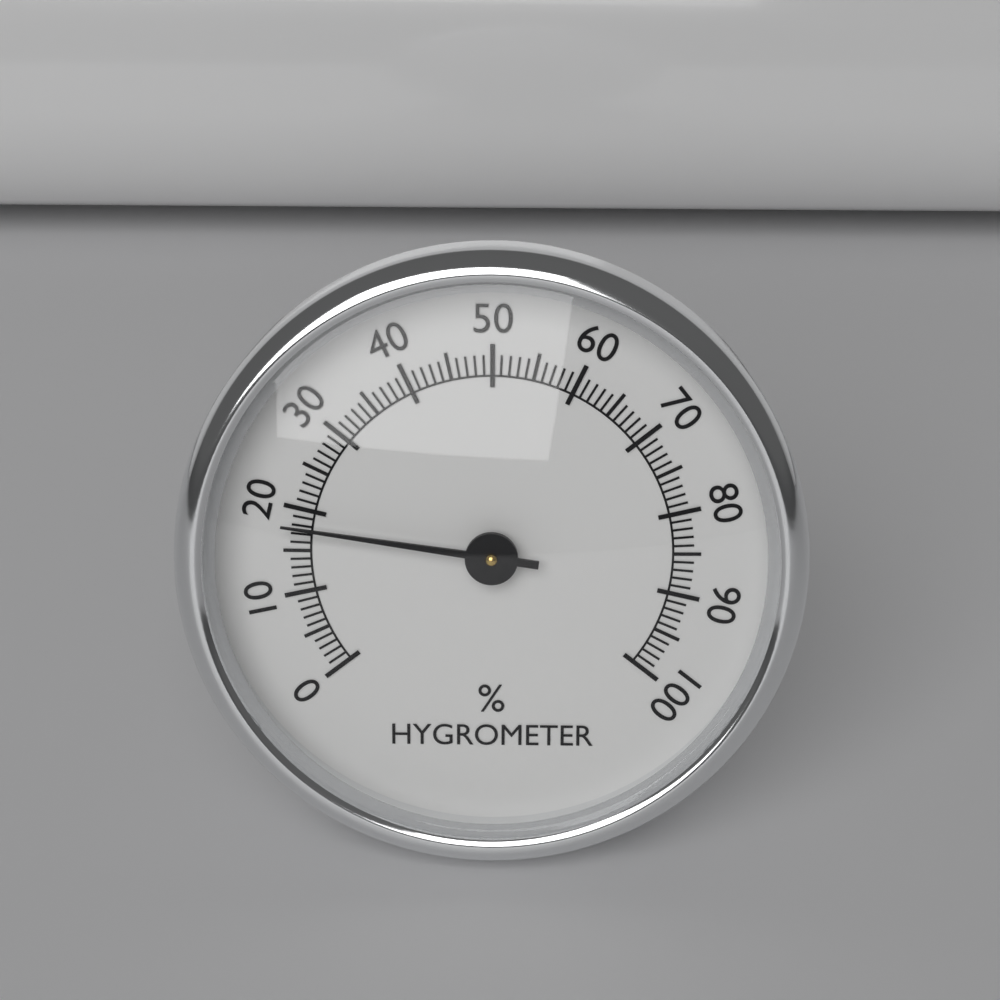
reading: 18 %
